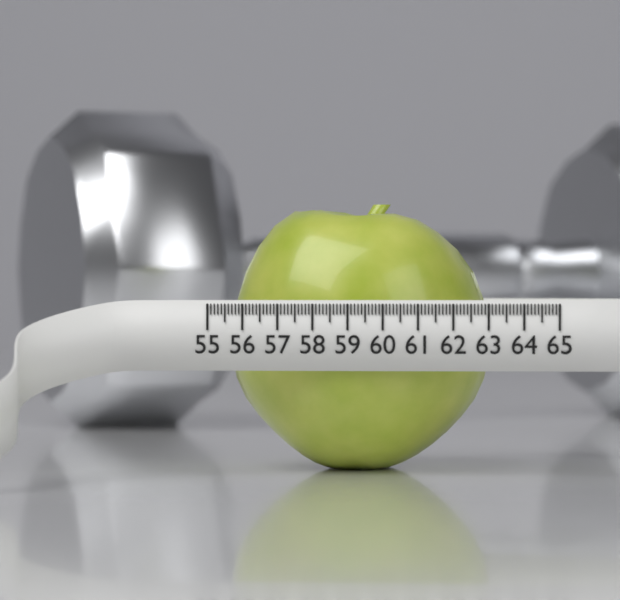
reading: 62.7 (no unit)
